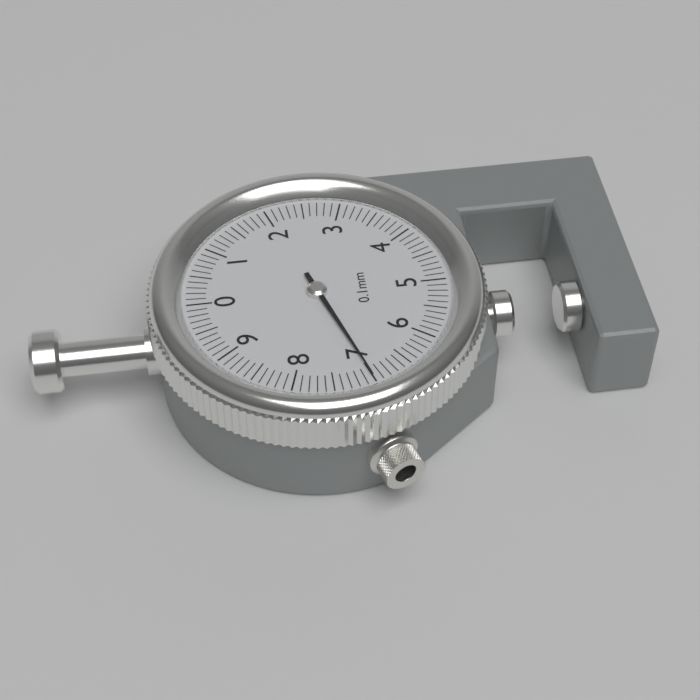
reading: 7.0 mm
